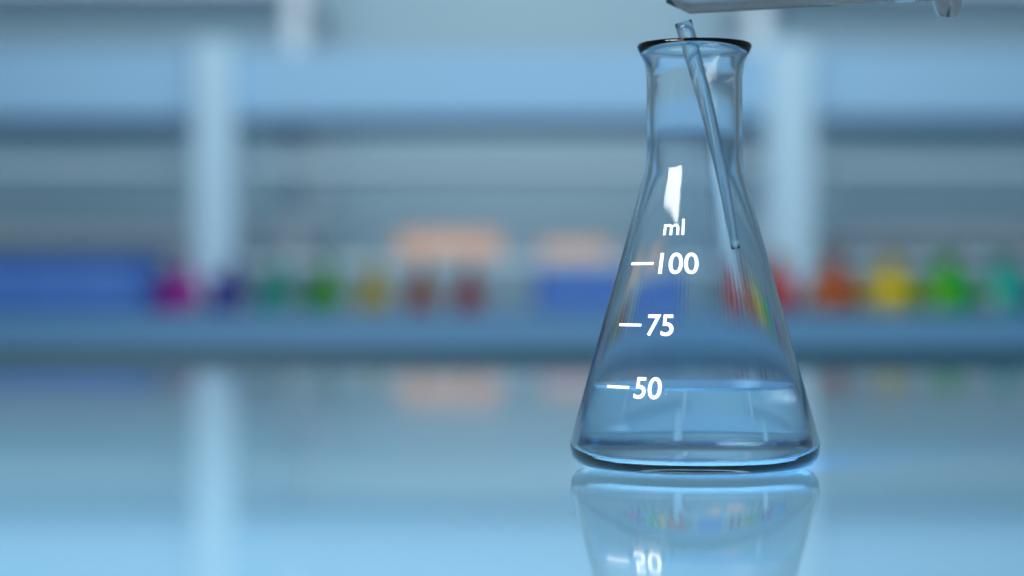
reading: 50 ml
